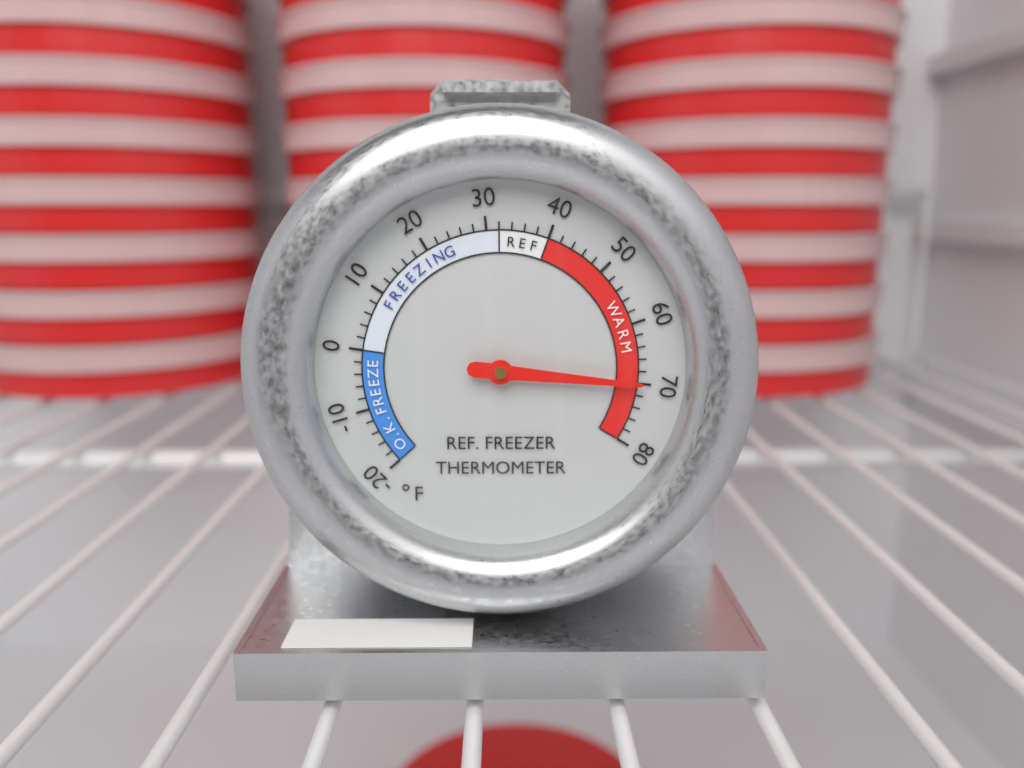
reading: 70 °F
